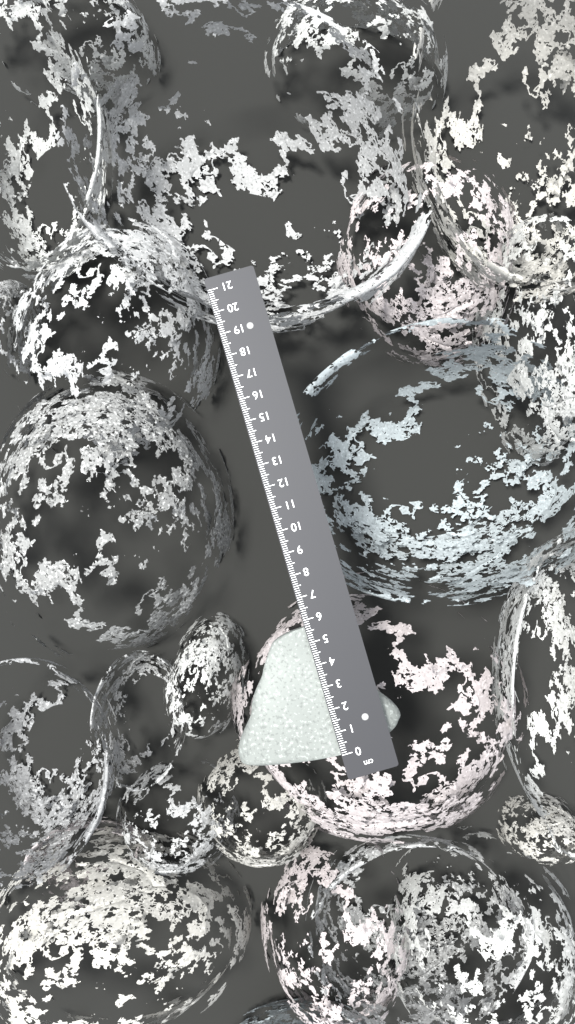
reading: 5.7 cm
